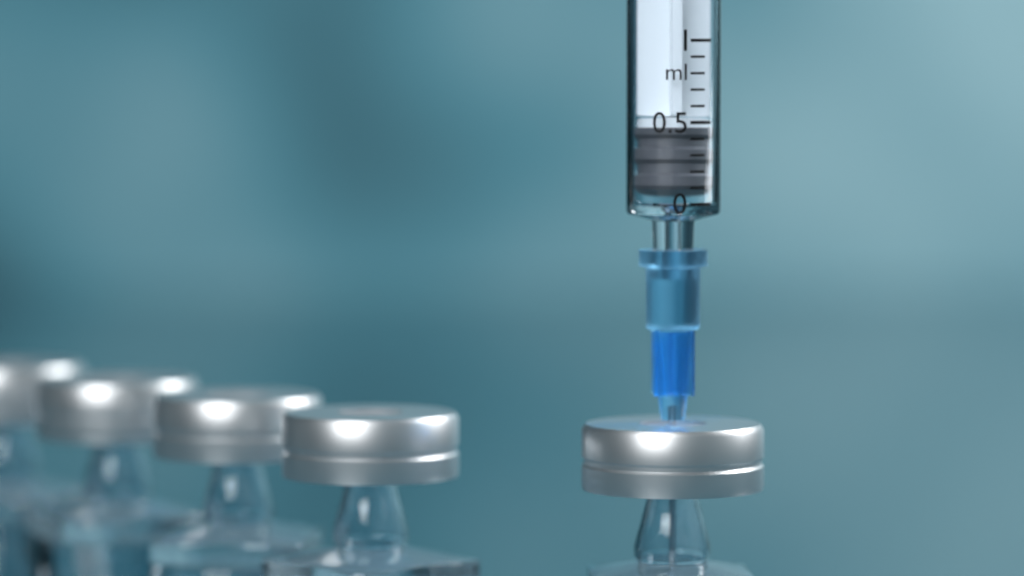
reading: 0.1 ml
